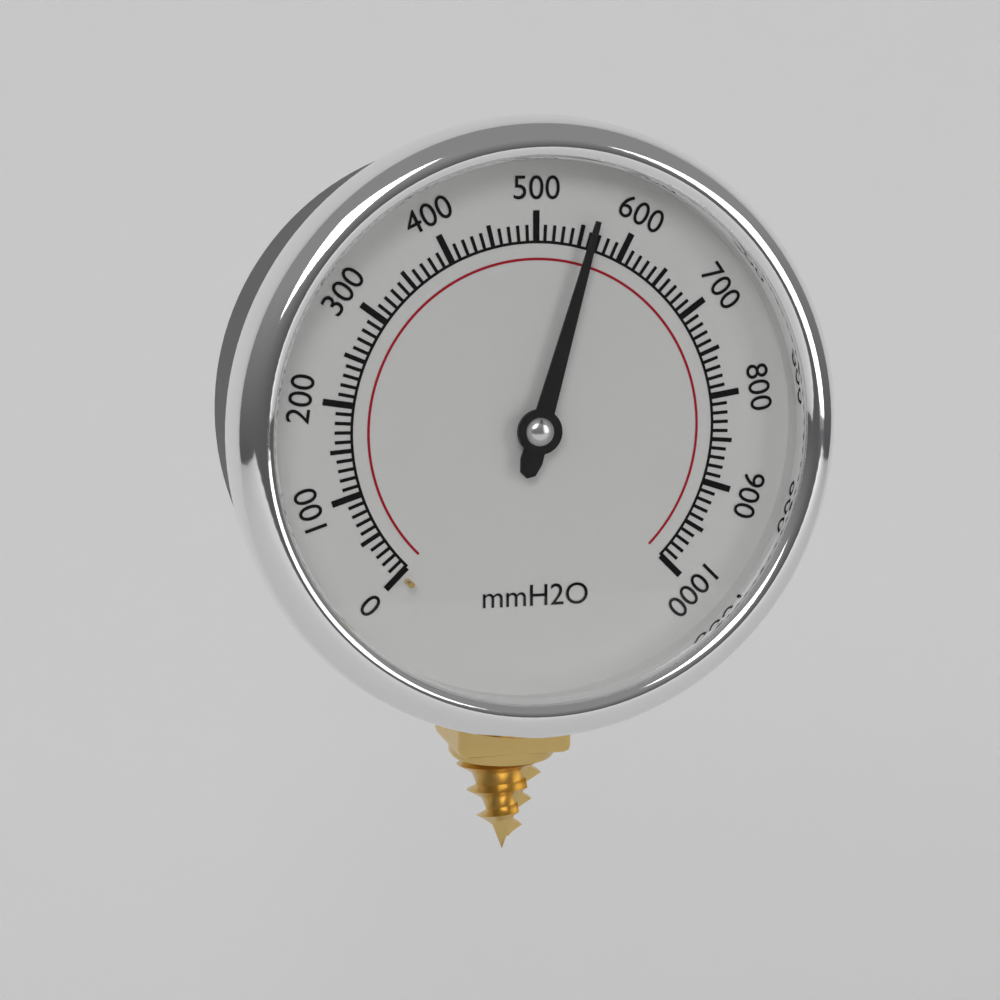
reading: 560 mmH2O
